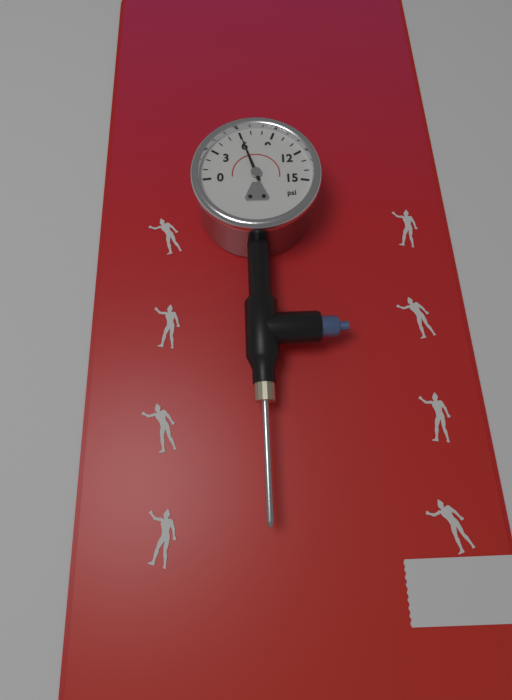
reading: 6 psi
